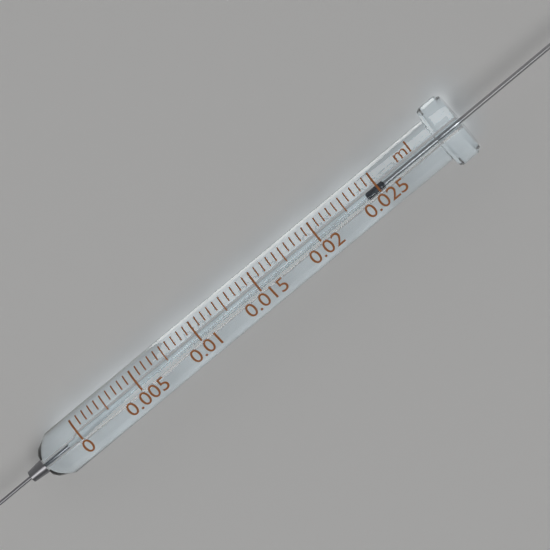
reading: 0.0240 ml
